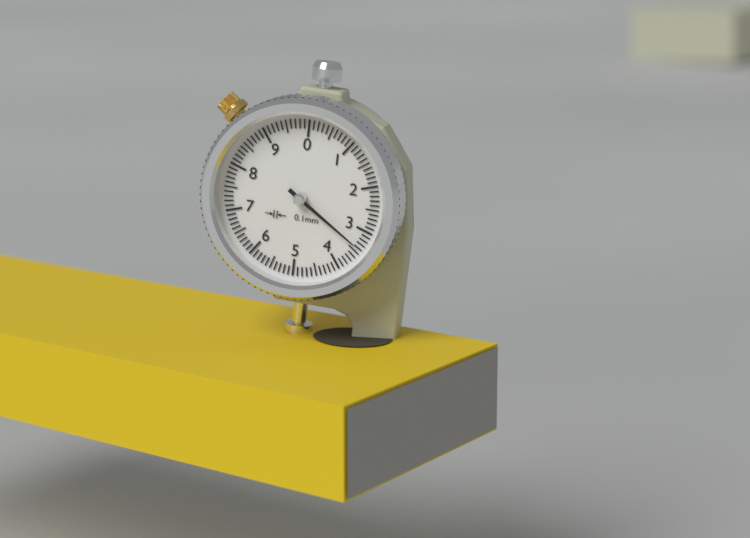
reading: 3.4 mm
